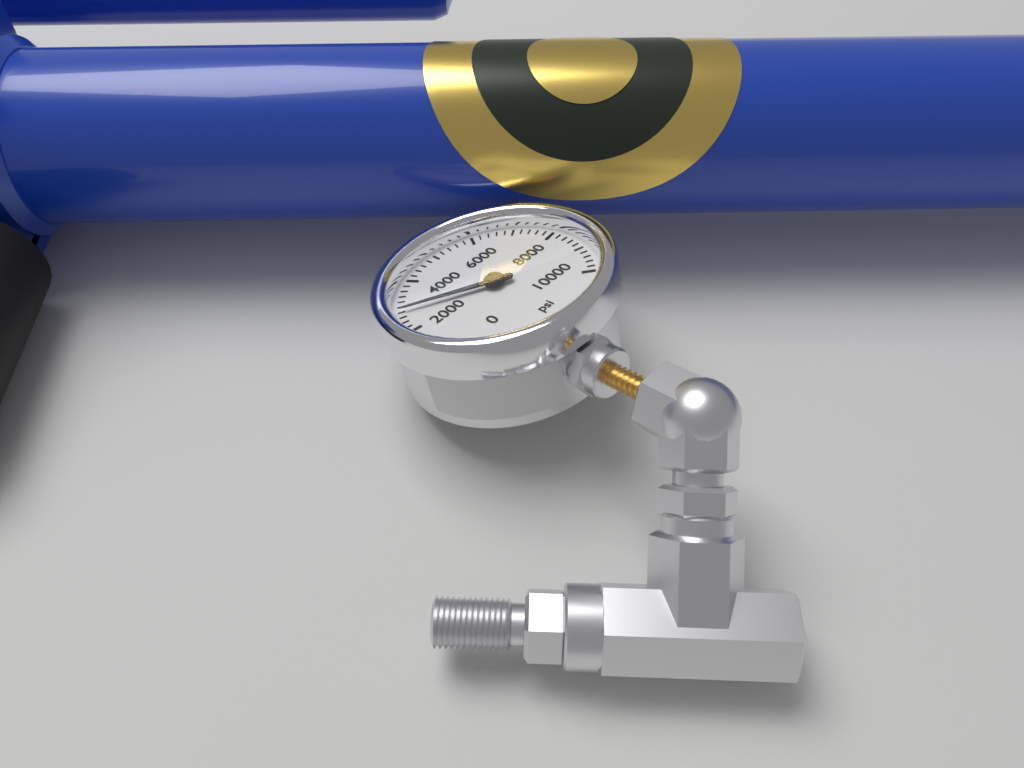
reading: 2800 psi
